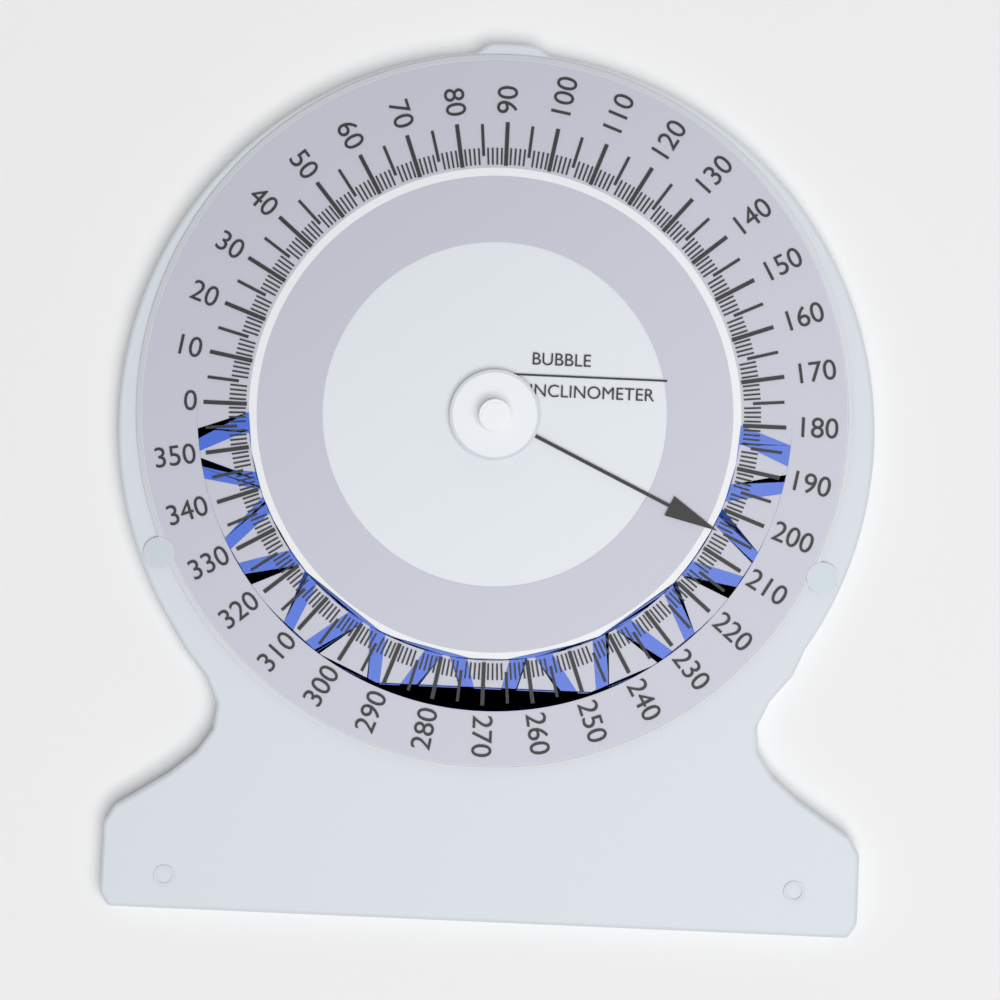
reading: 205 (no unit)
